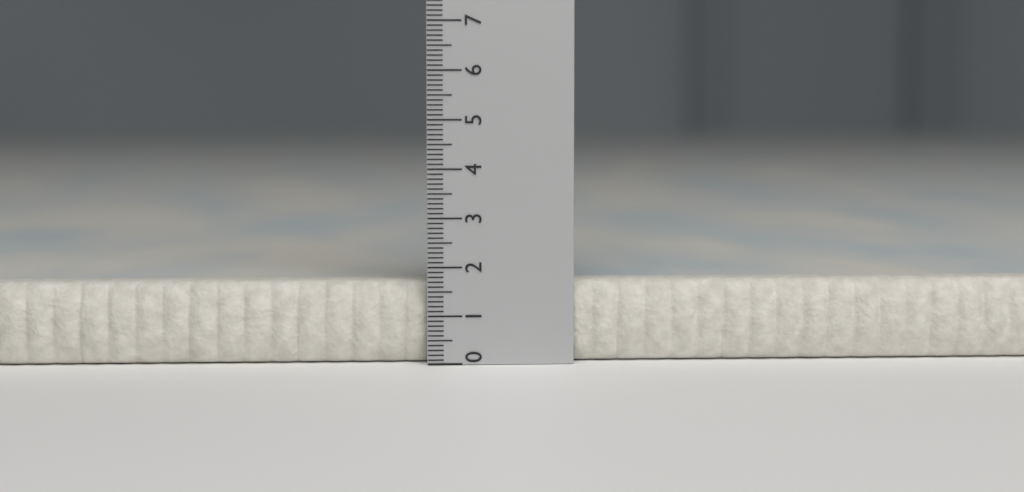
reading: 1.7 (no unit)
